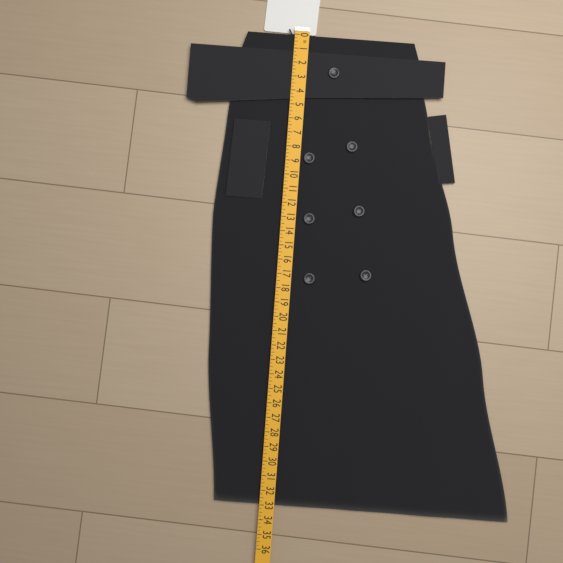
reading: 33.00 in
